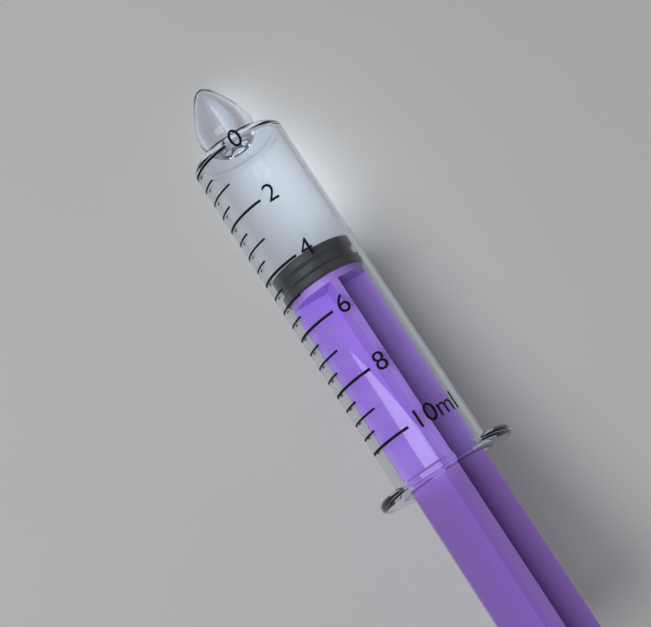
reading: 4.0 ml
